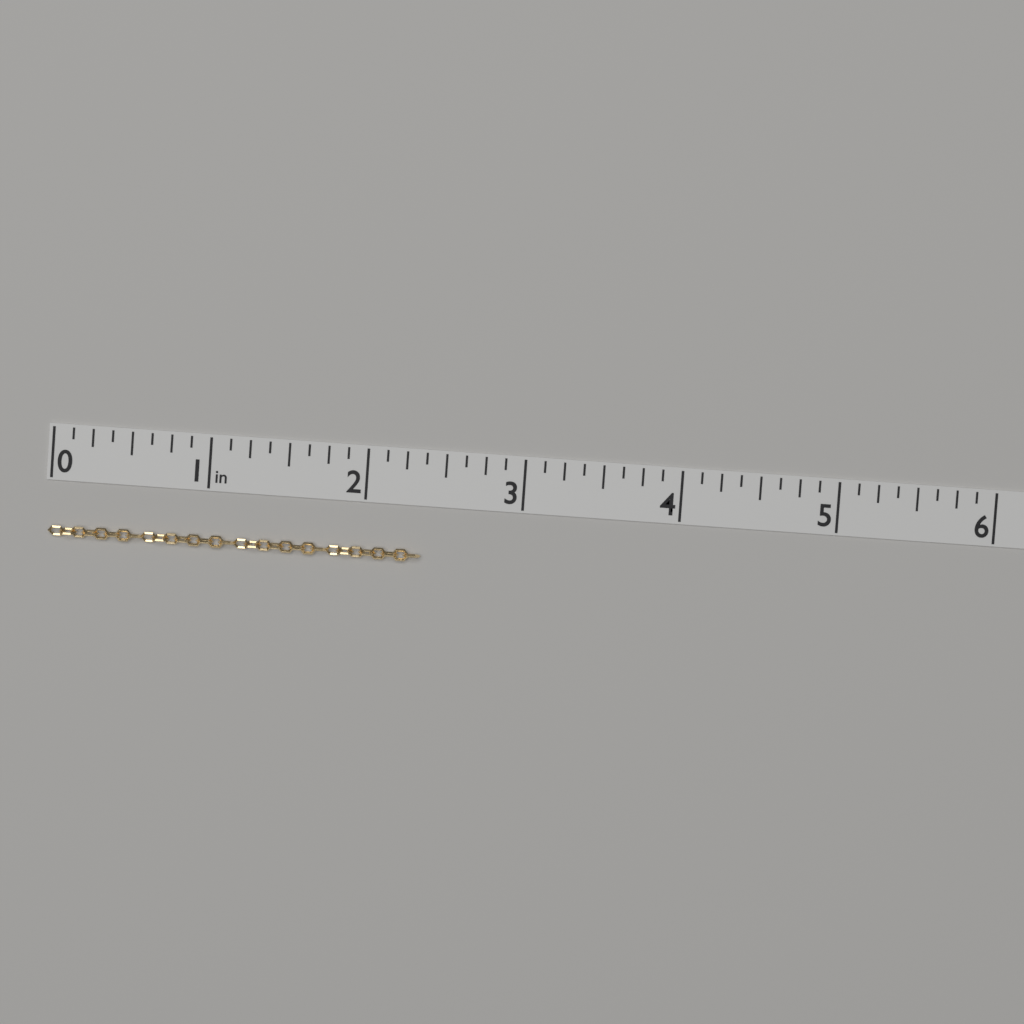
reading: 2.375 in
